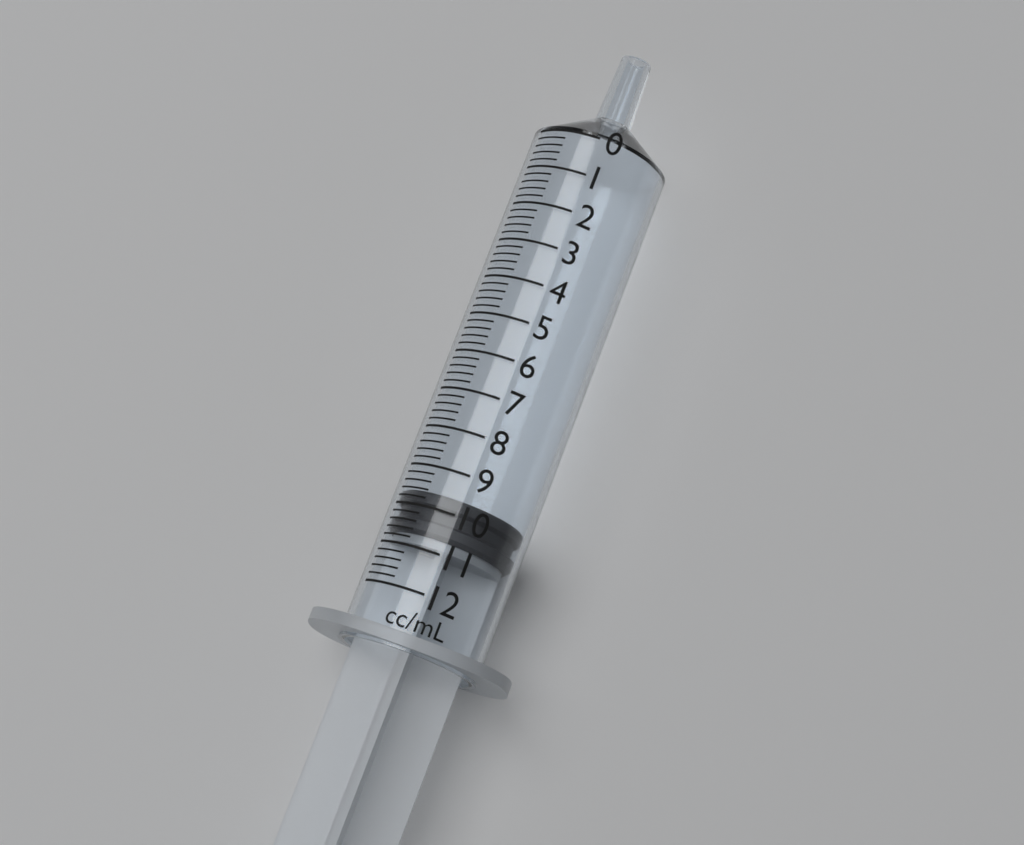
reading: 9.6 ml
